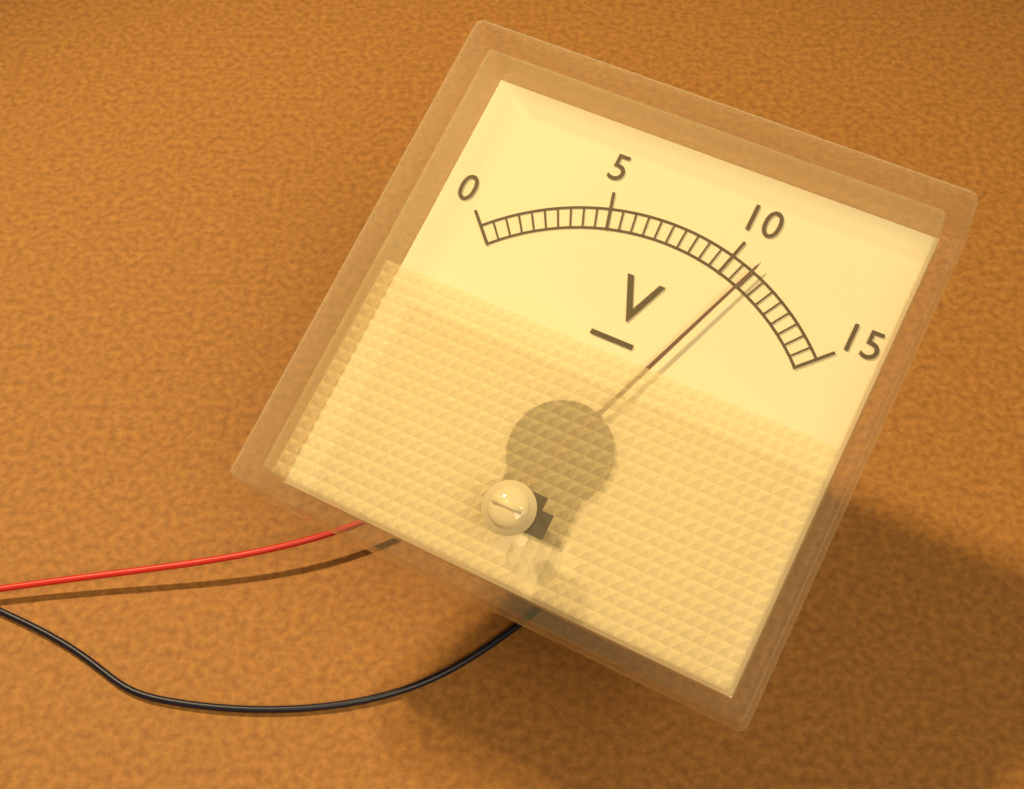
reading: 11.0 V
